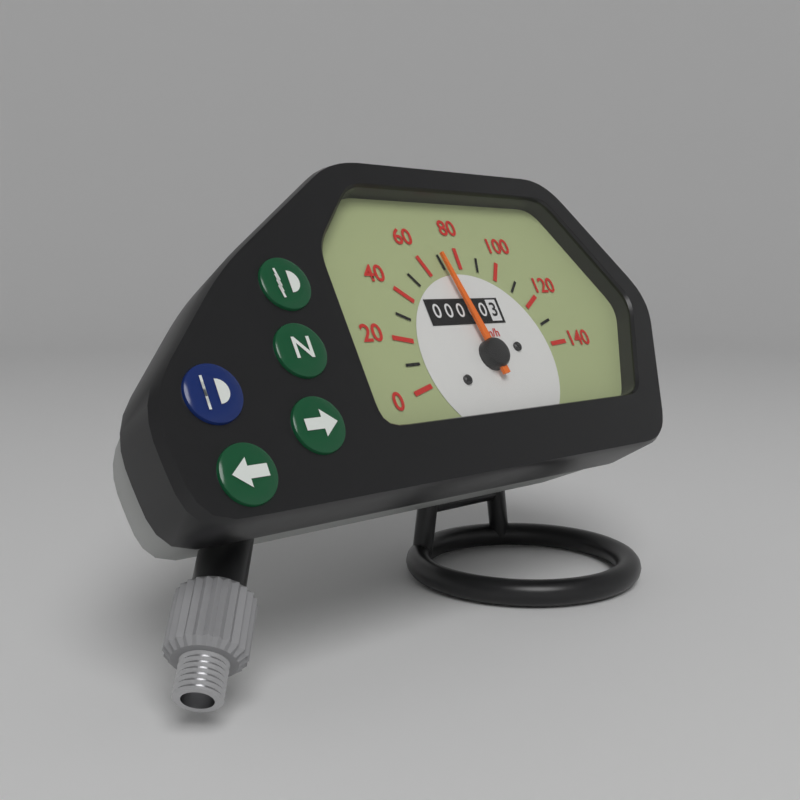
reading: 70 km/h
